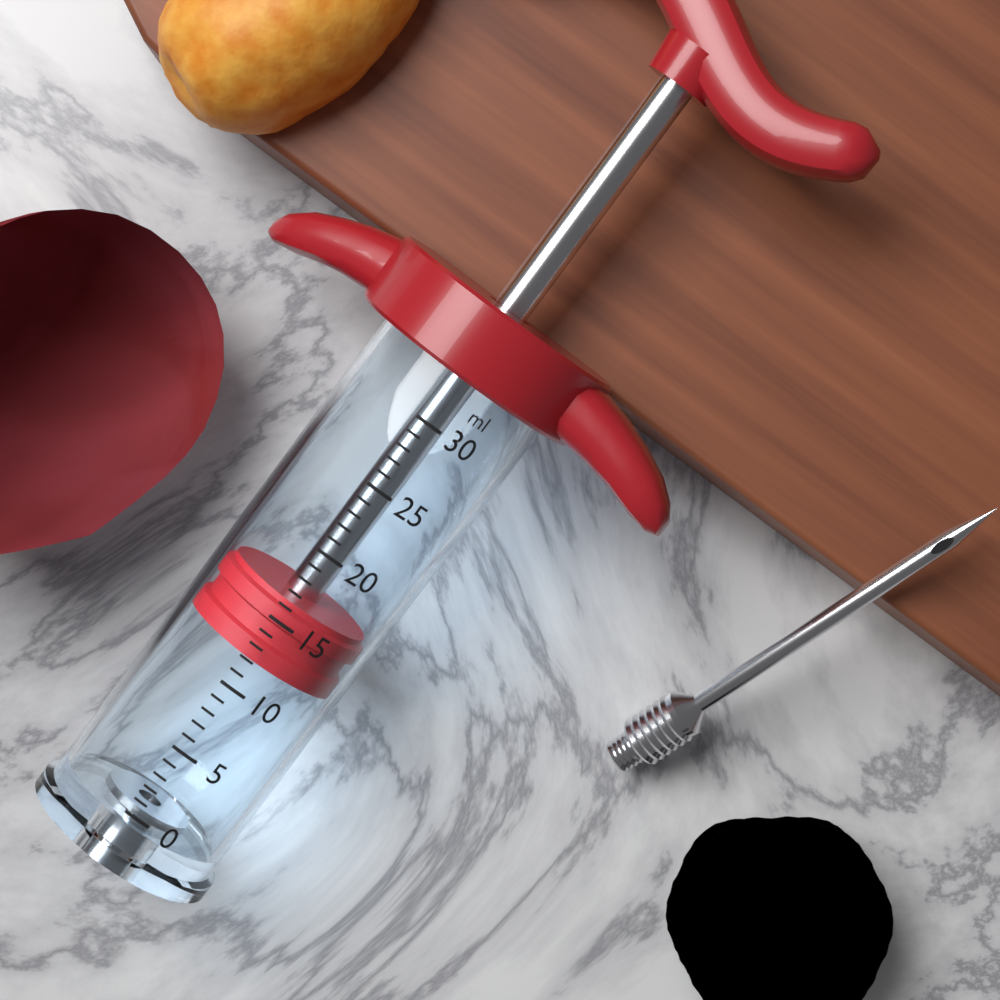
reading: 12 ml
